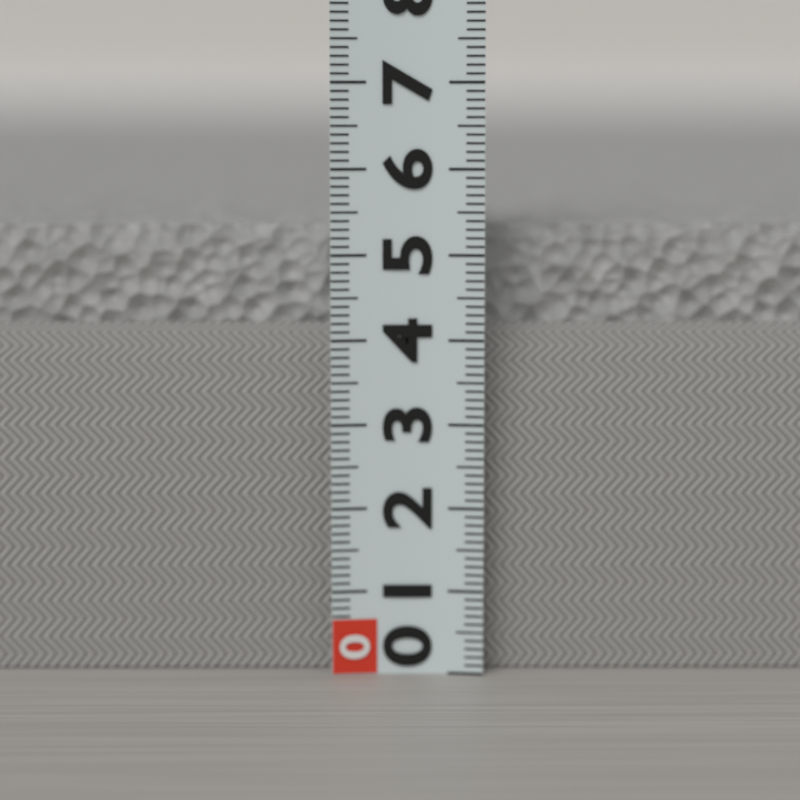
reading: 5.3 (no unit)
